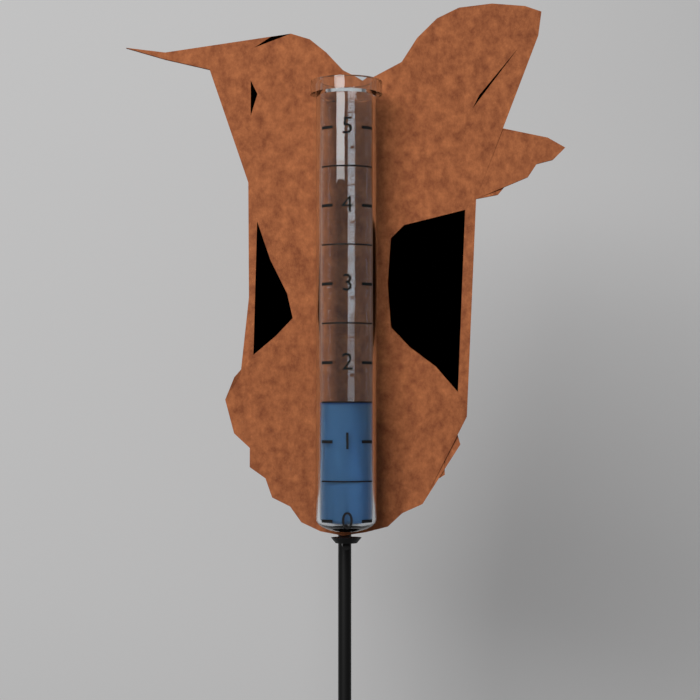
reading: 1.5 (no unit)
